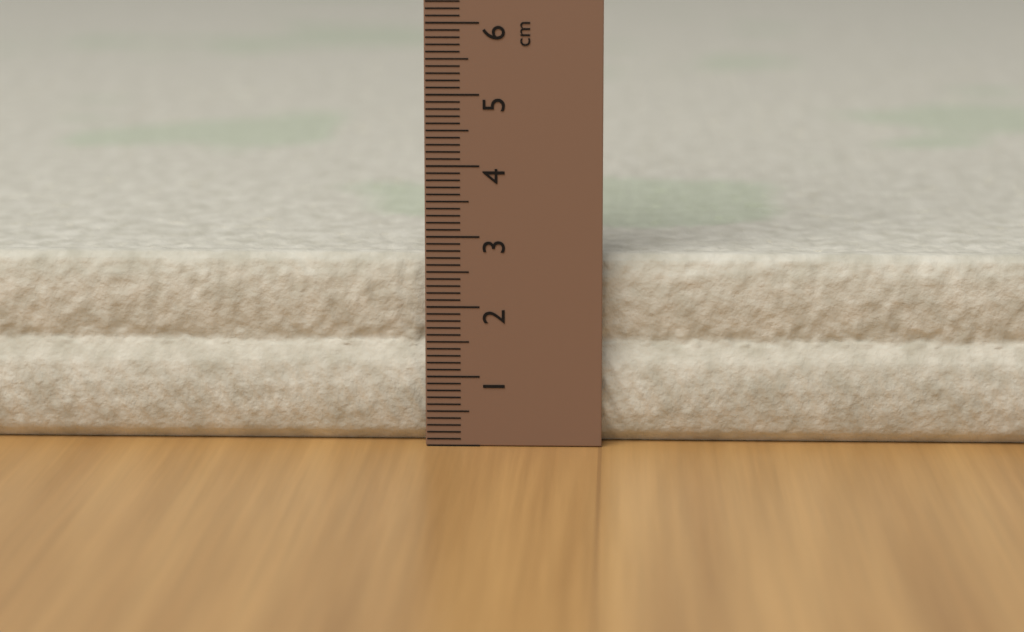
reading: 2.7 cm
